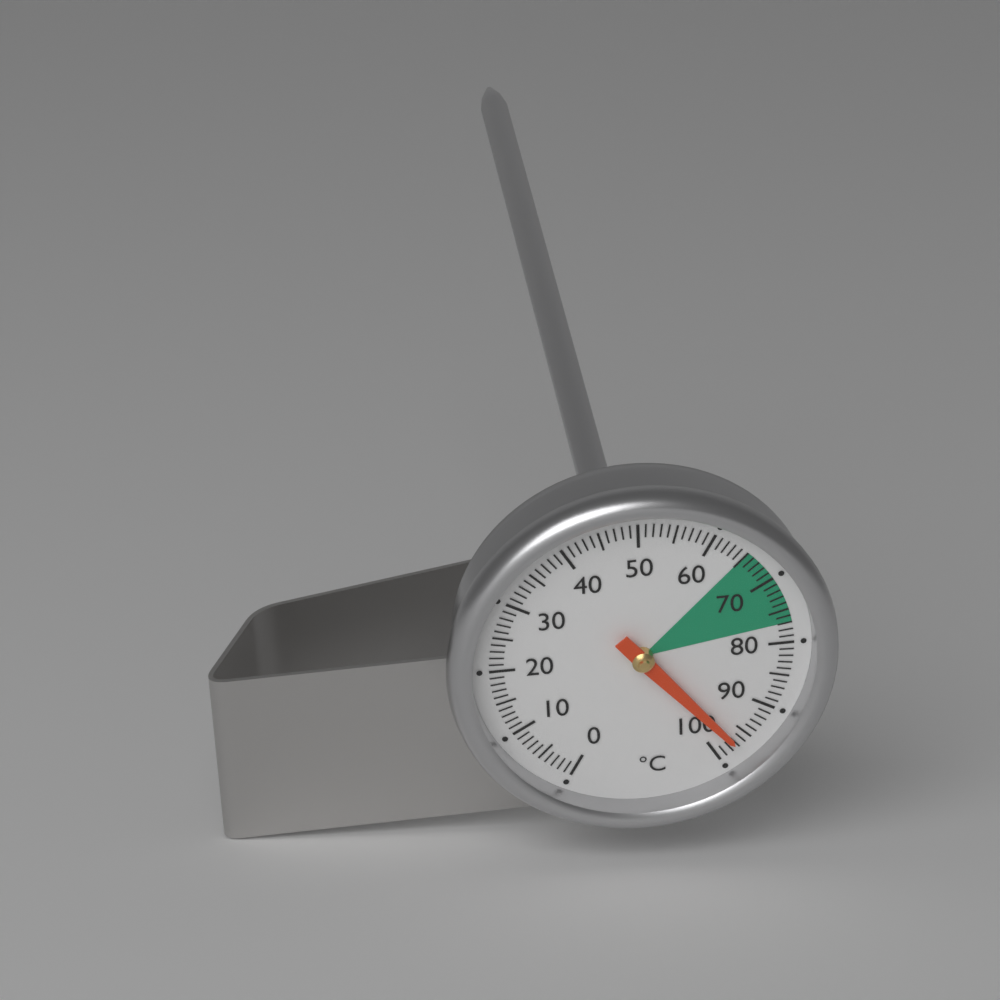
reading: 97 °C
